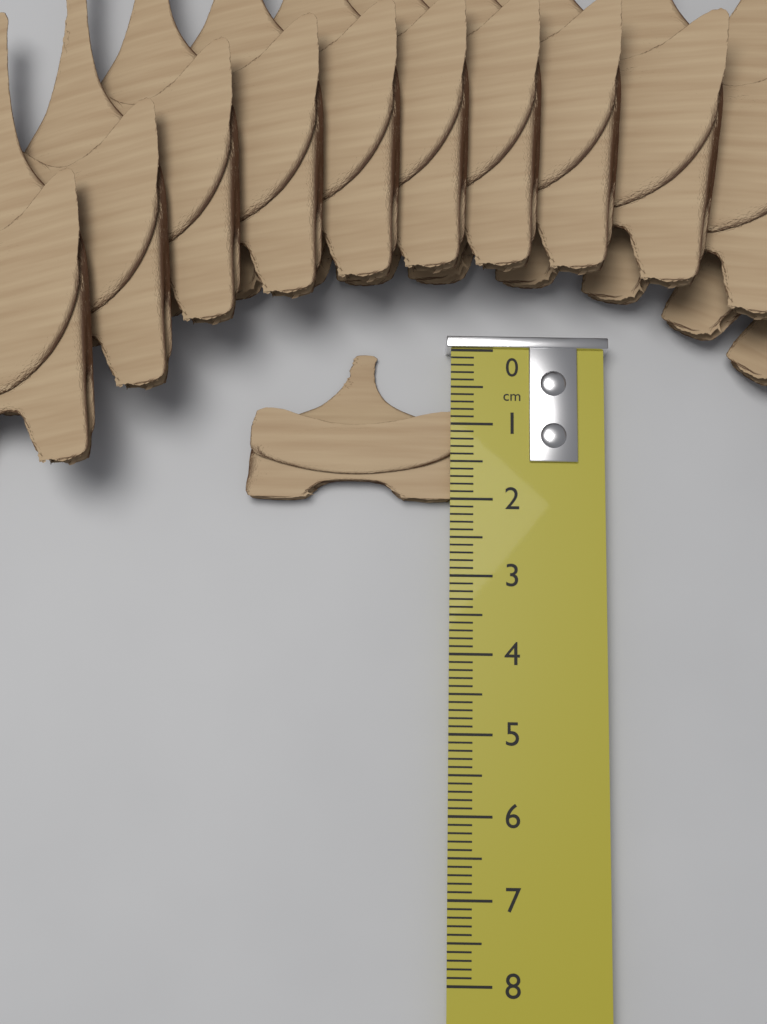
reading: 2.0 cm
